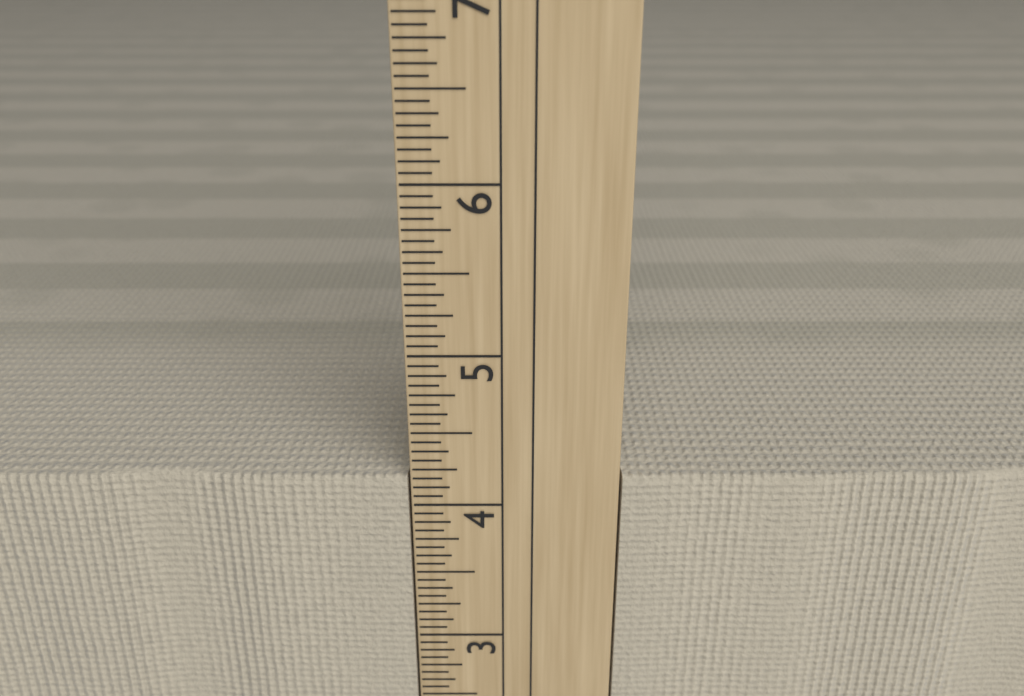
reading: 4.1875 in
